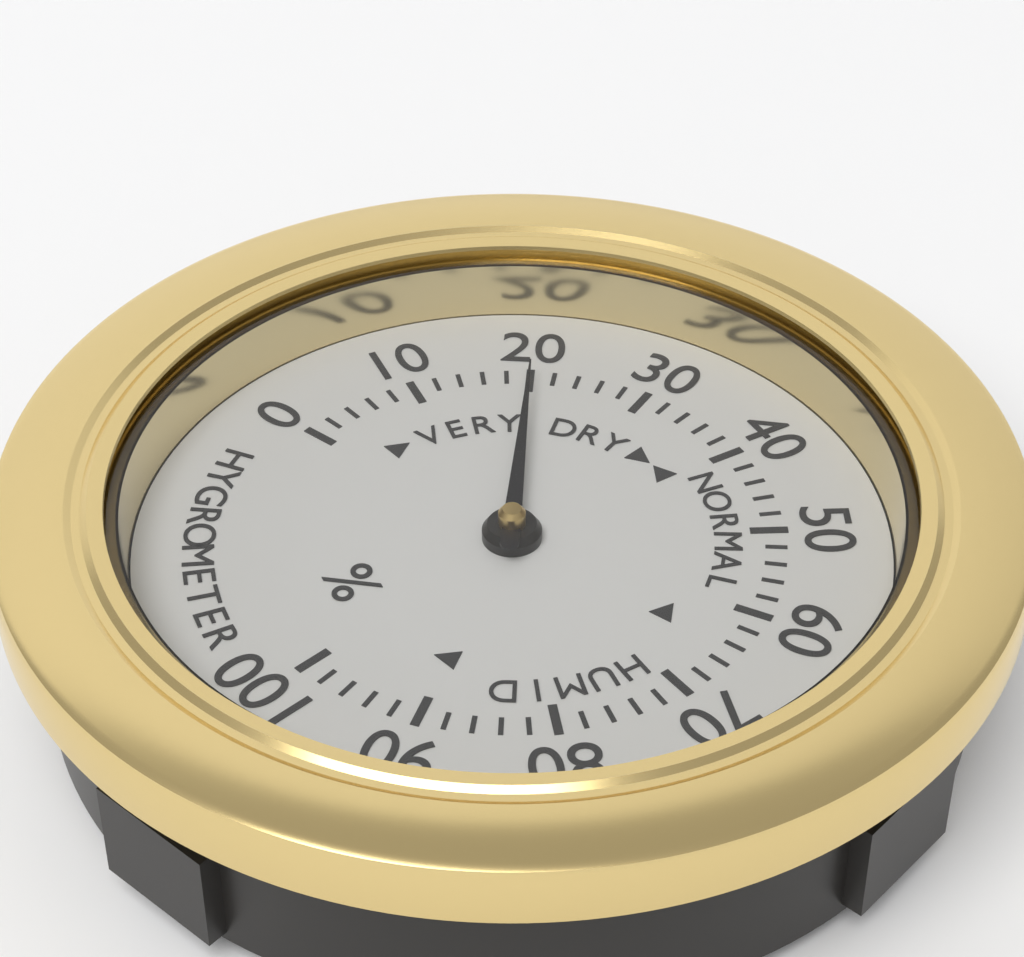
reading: 20 %
